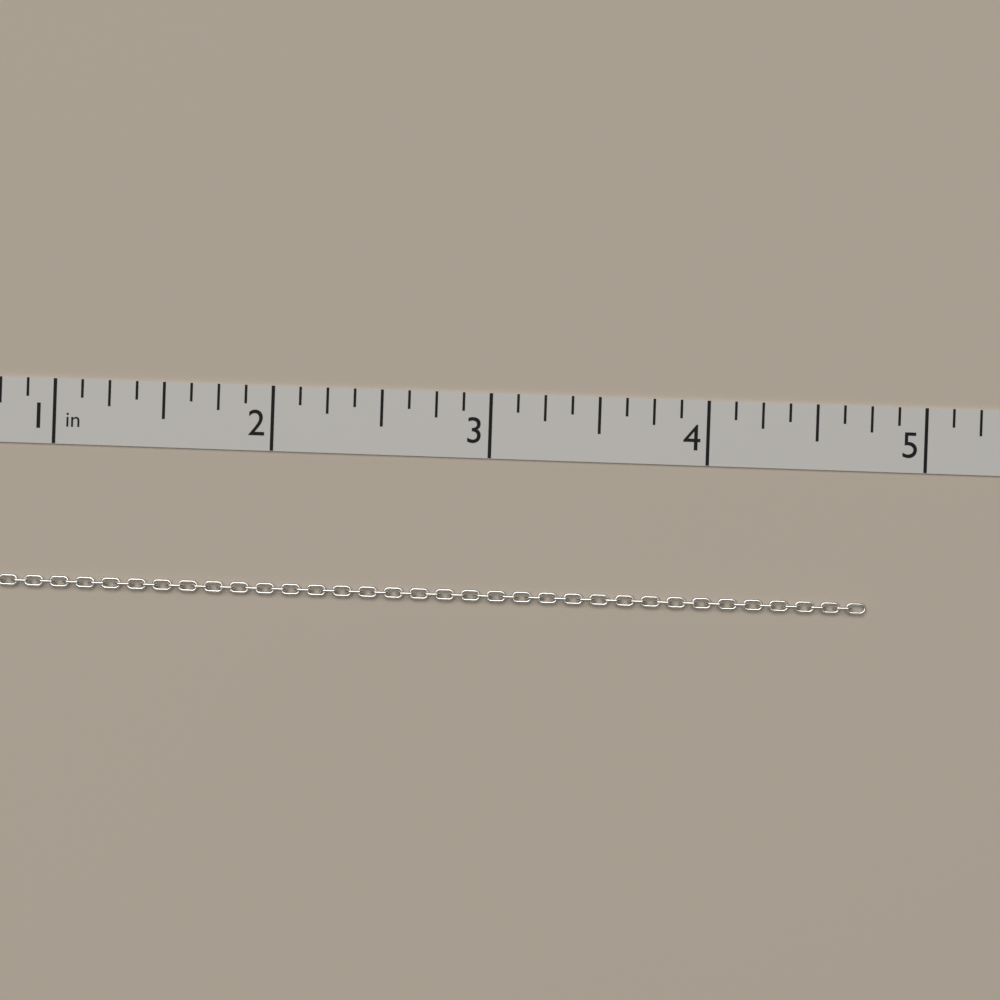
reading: 4.750 in
